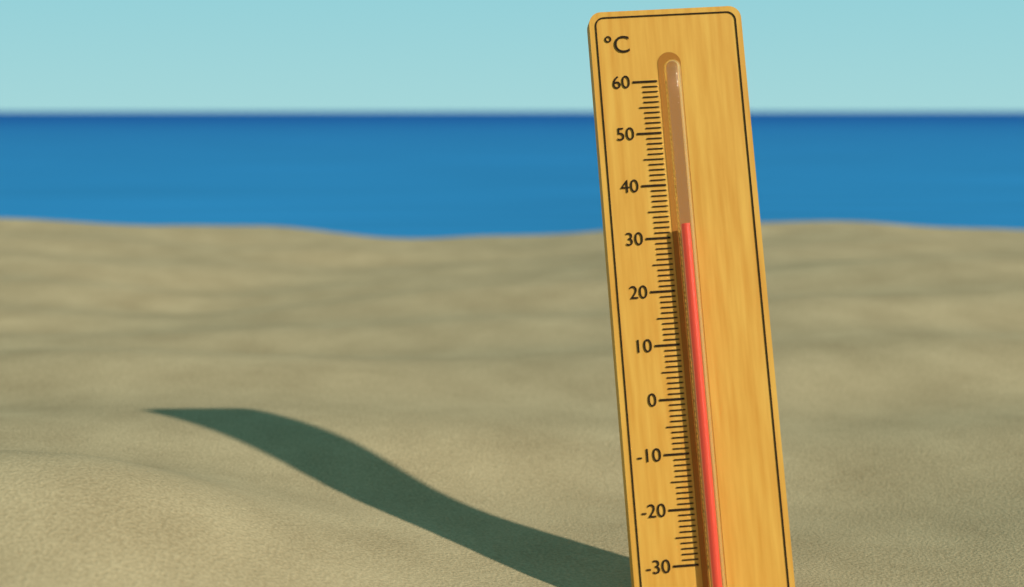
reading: 32 °C
